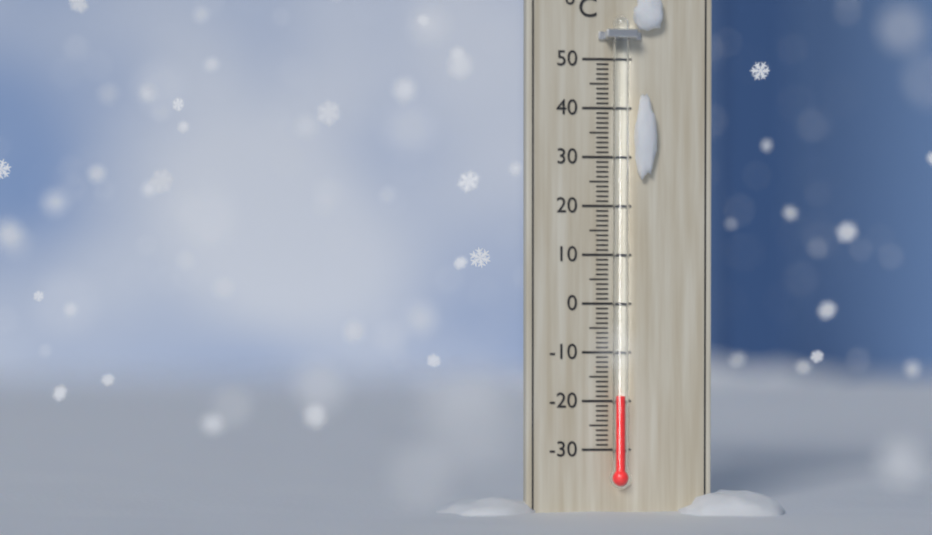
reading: -19 °C
